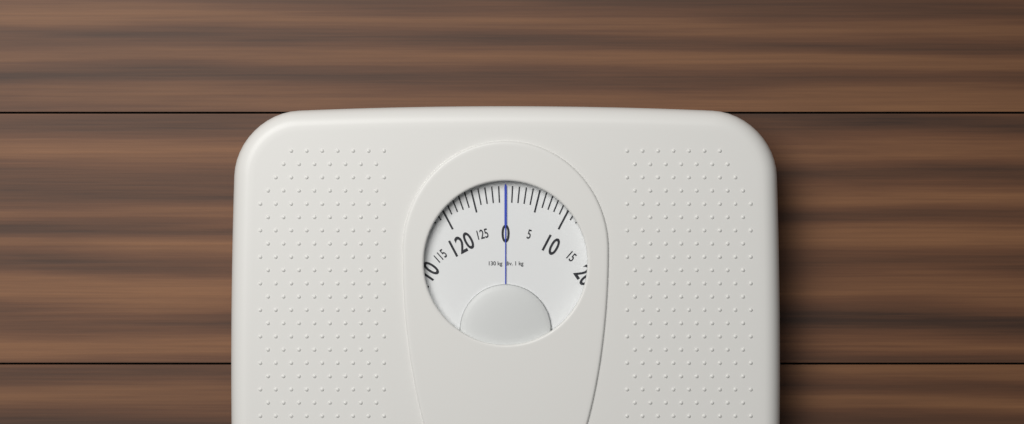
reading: 0 kg
